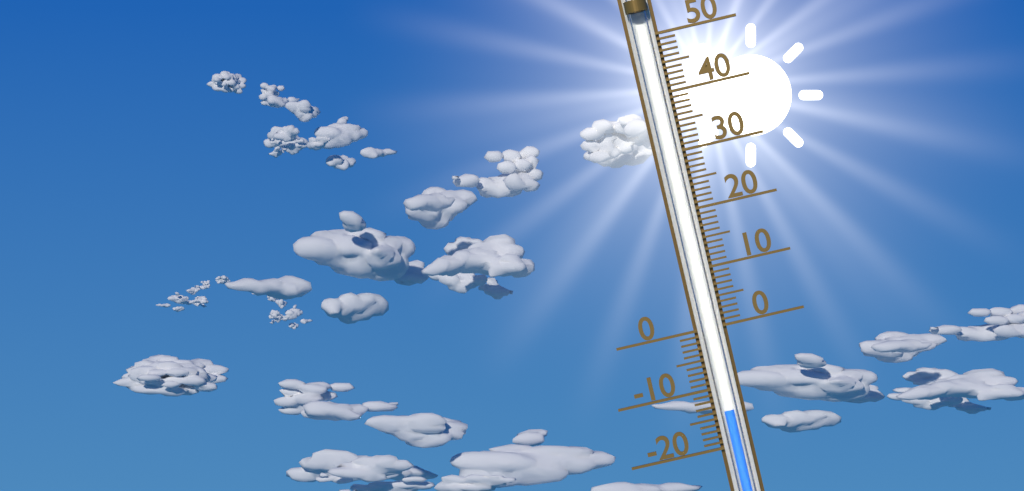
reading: -14 (no unit)
